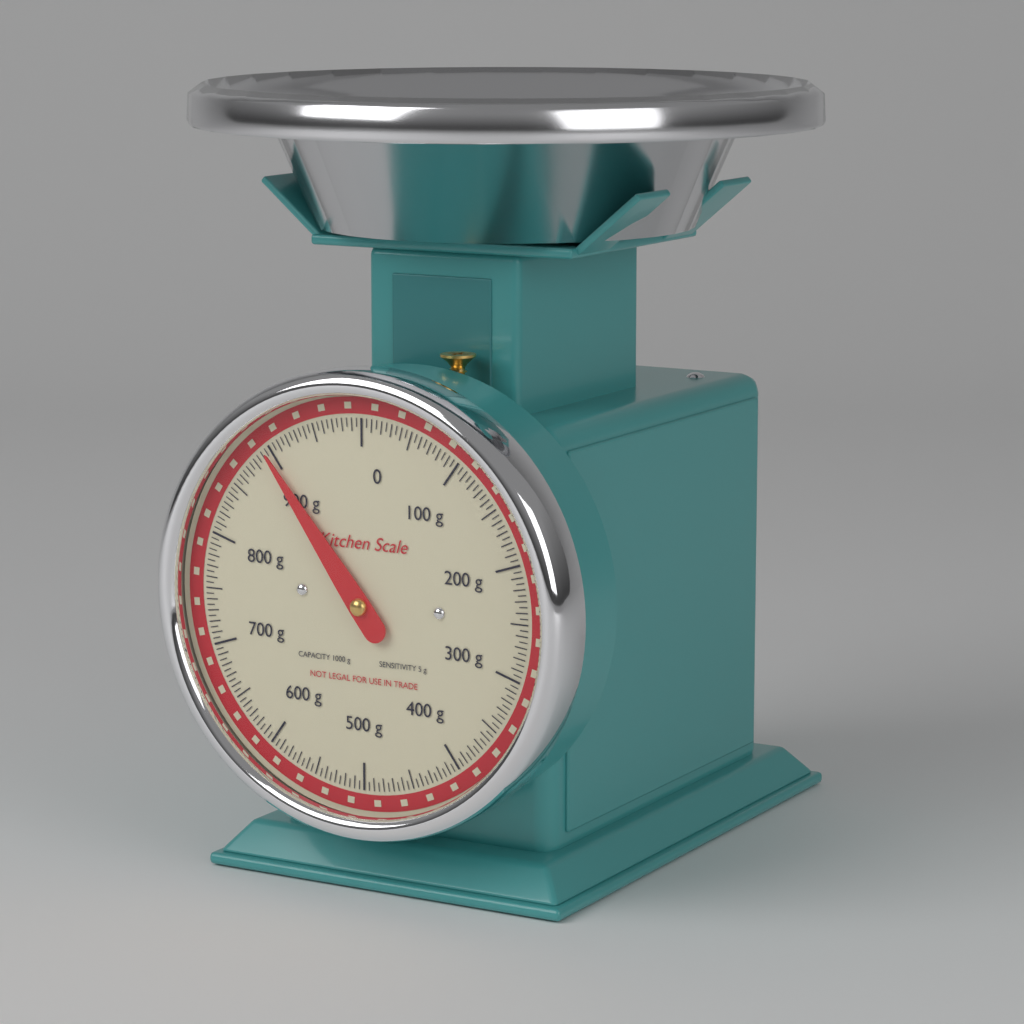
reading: 895 g
